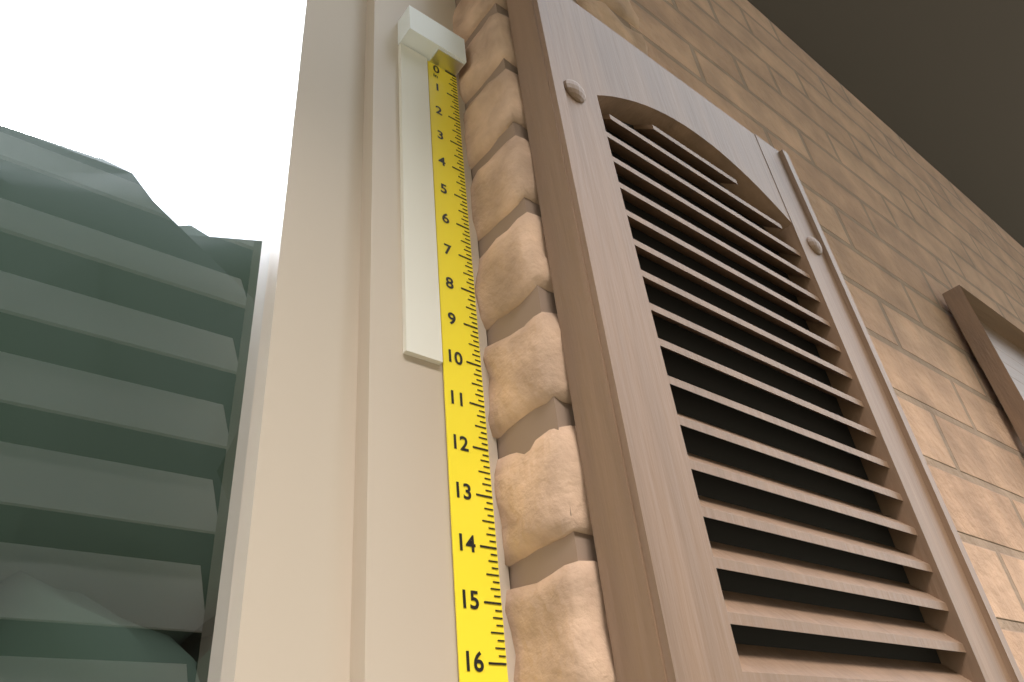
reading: 10.250 in
